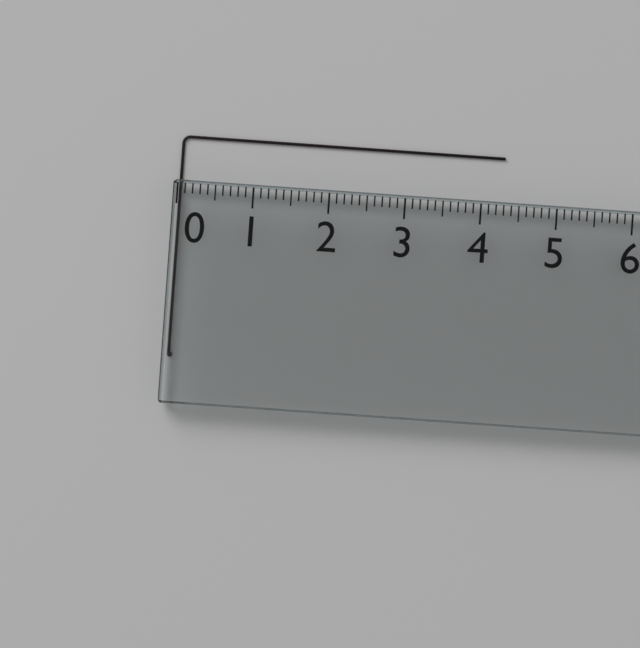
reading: 4.3 (no unit)
